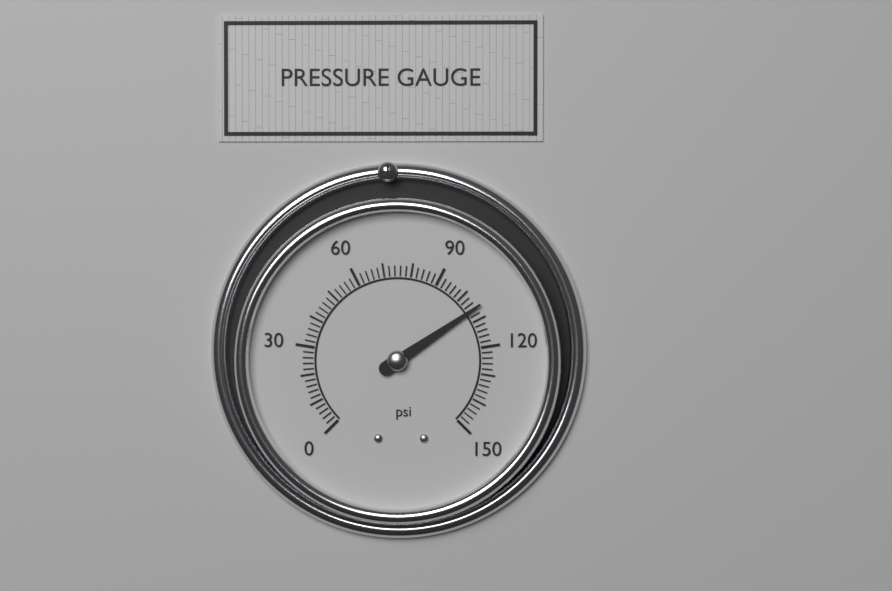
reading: 106 psi
